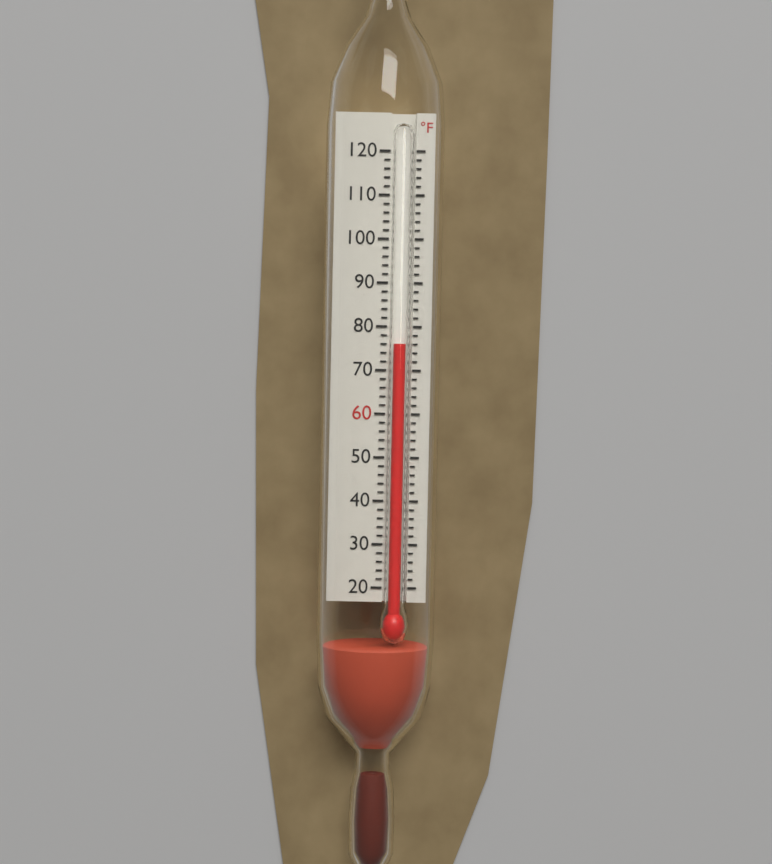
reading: 76 °F
